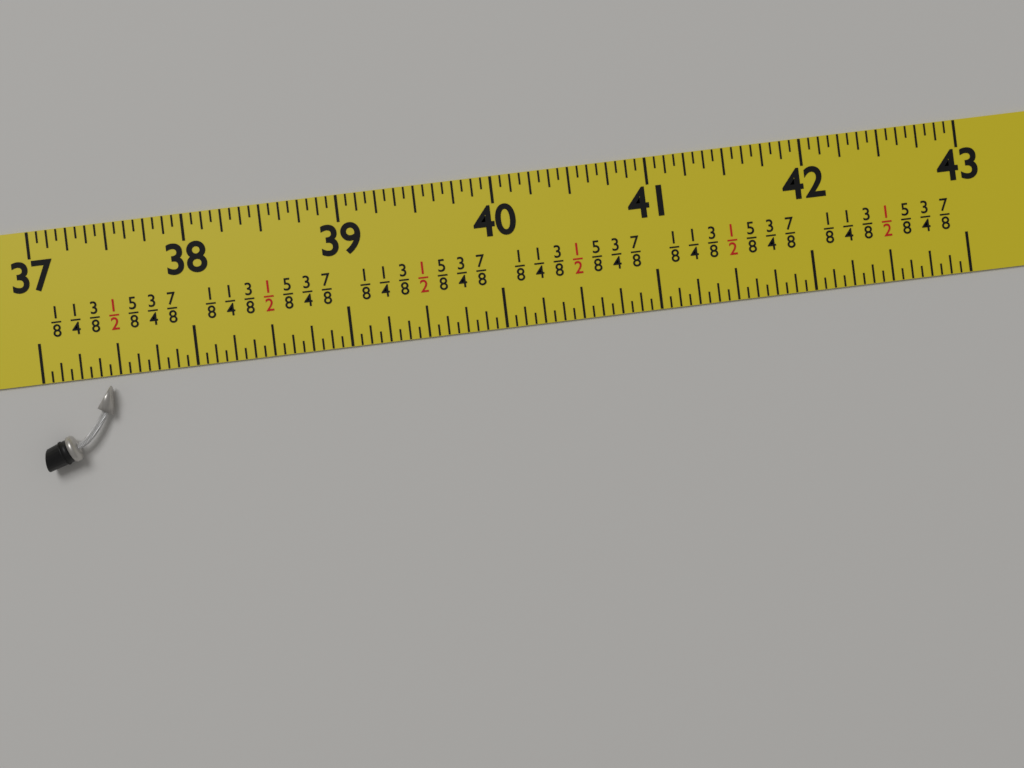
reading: 37.4375 in
